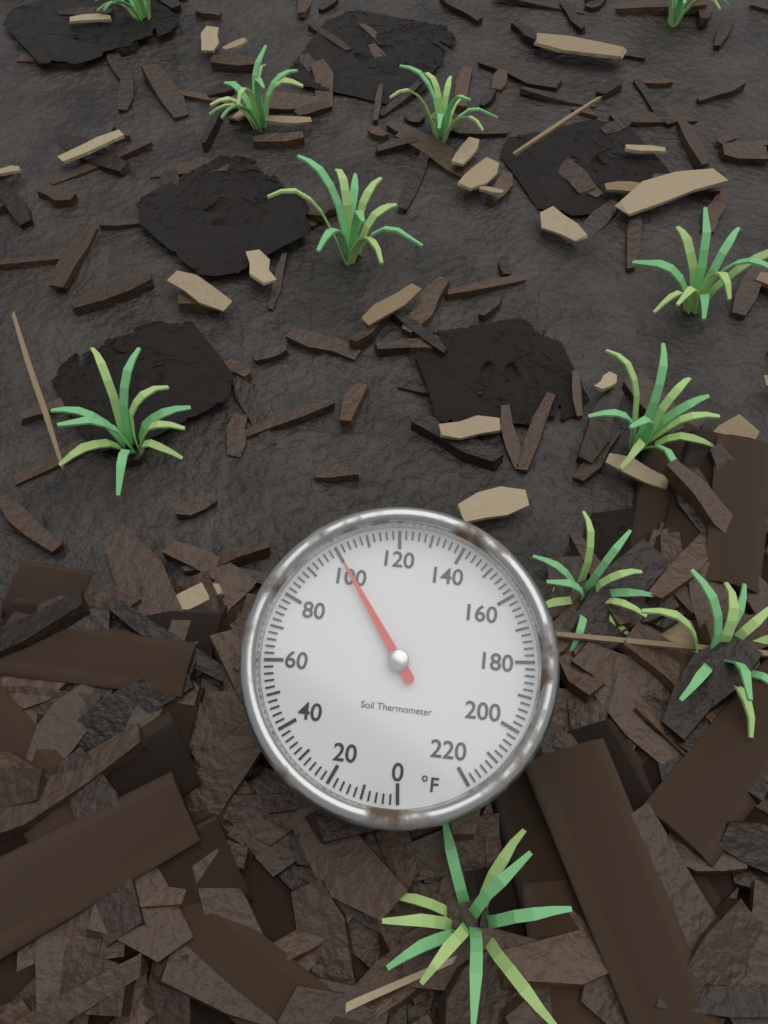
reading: 100 °F
